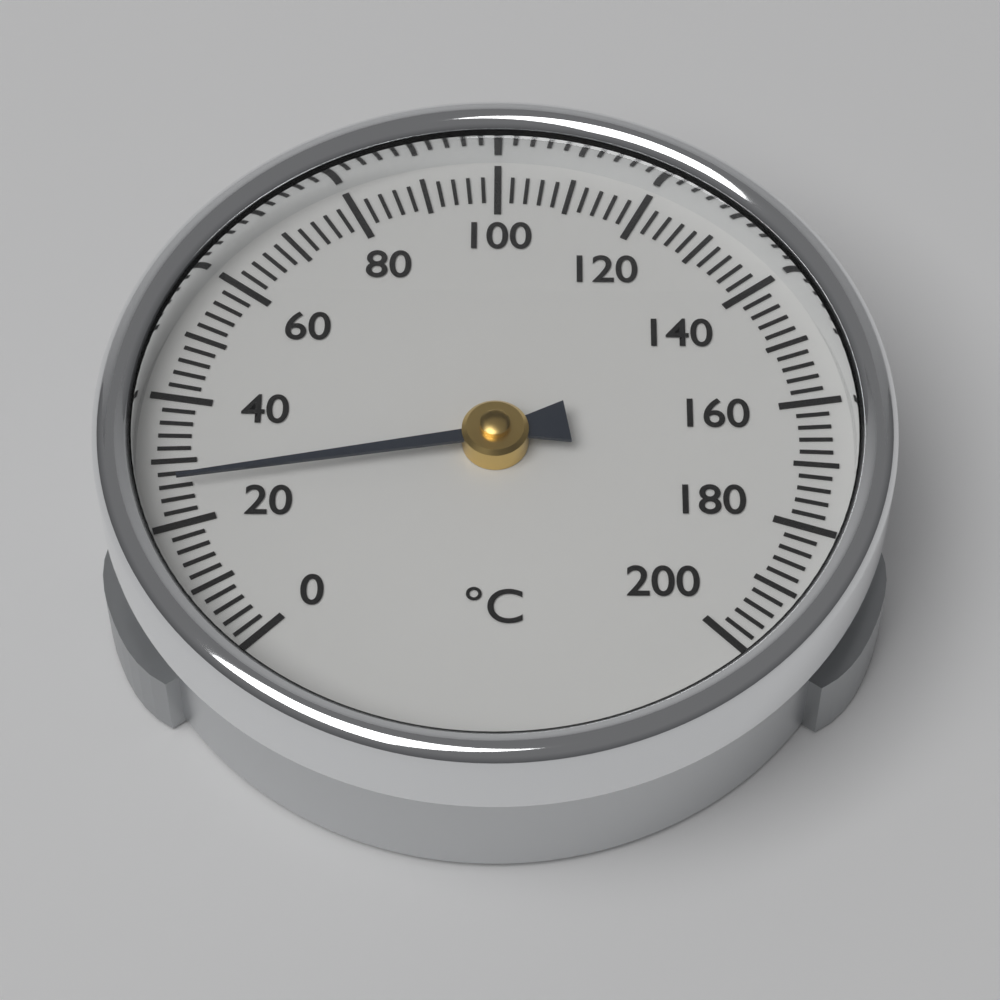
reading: 26 °C
